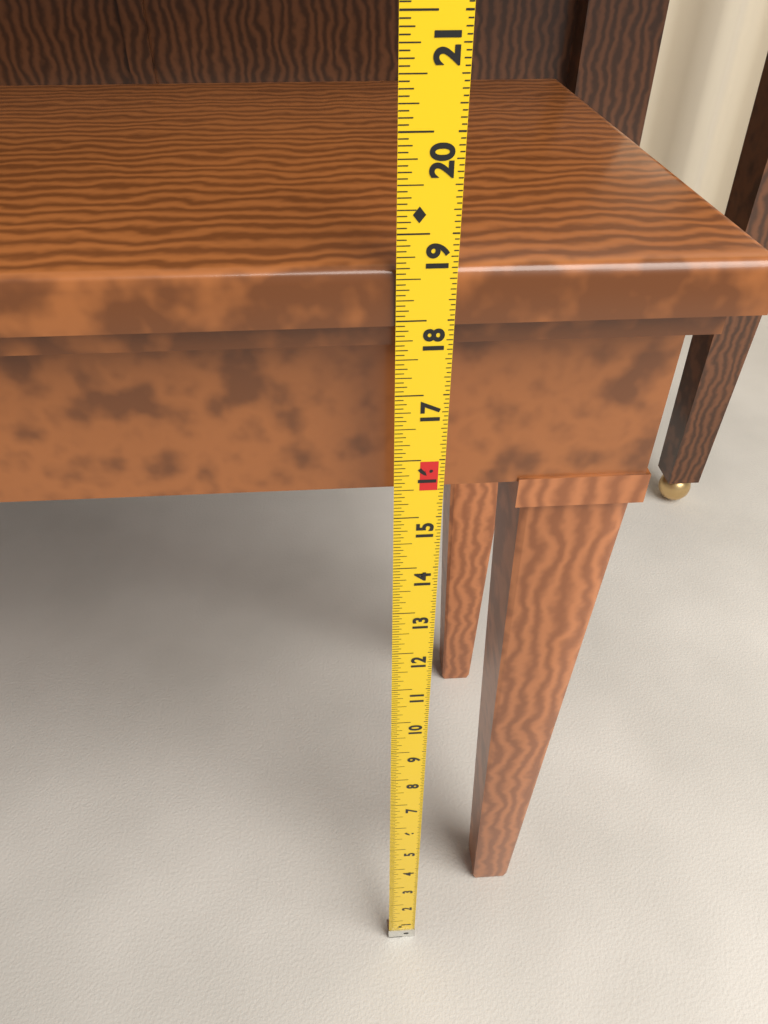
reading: 18.6250 in
